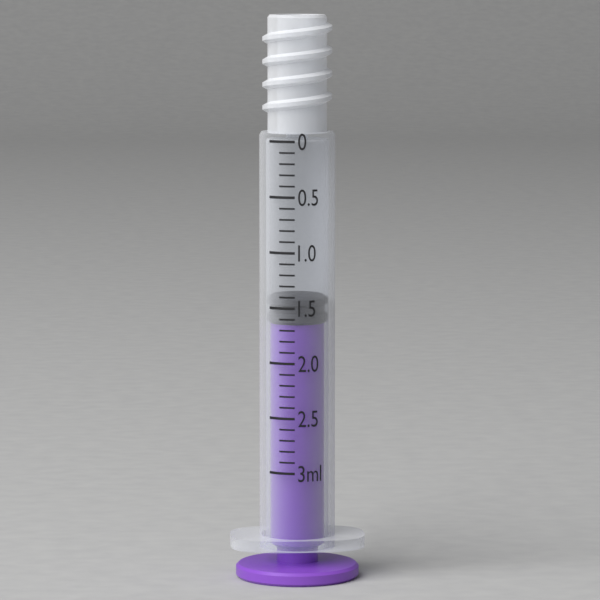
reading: 1.4 ml
